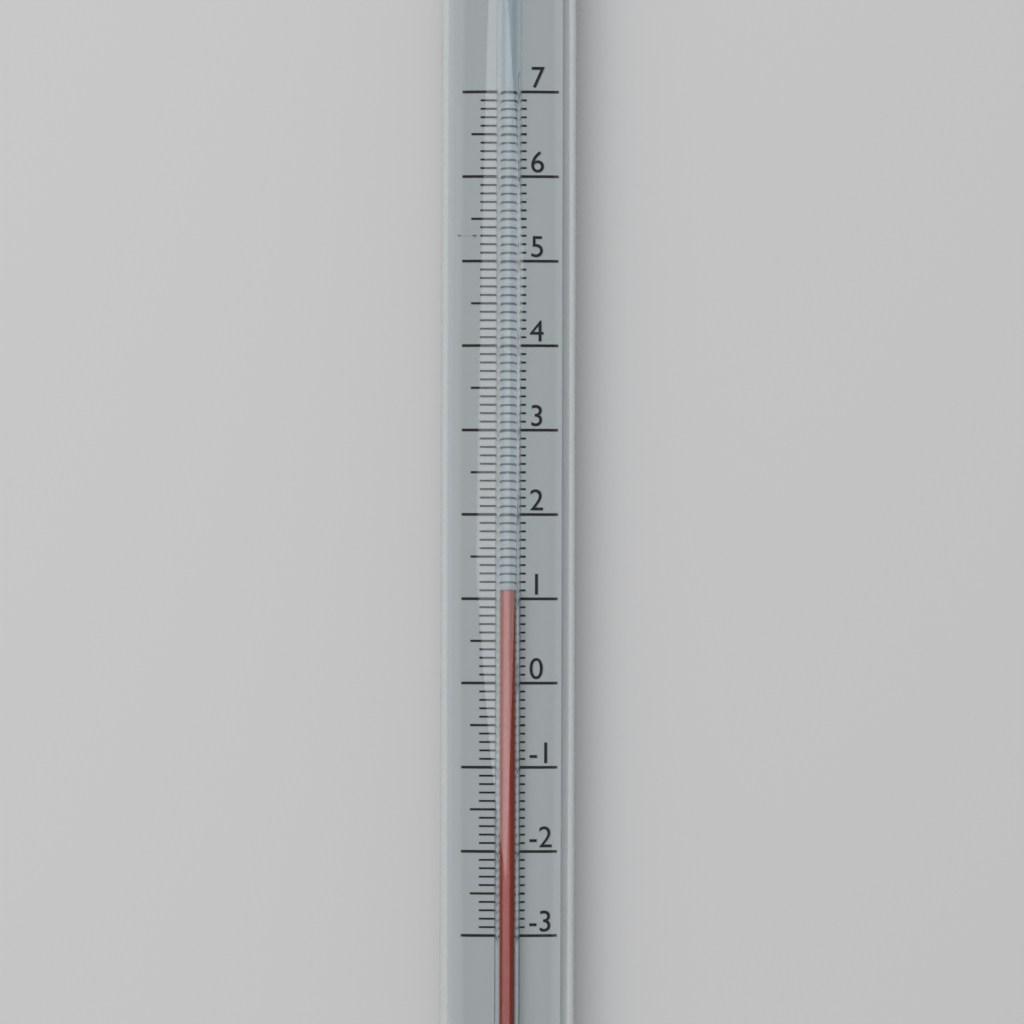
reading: 1.1 (no unit)
